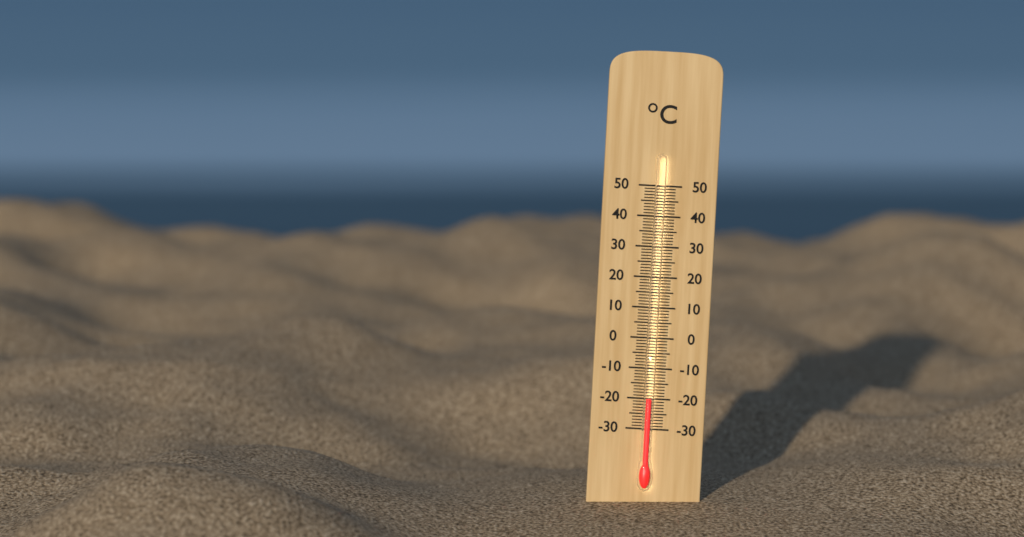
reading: -20 °C
